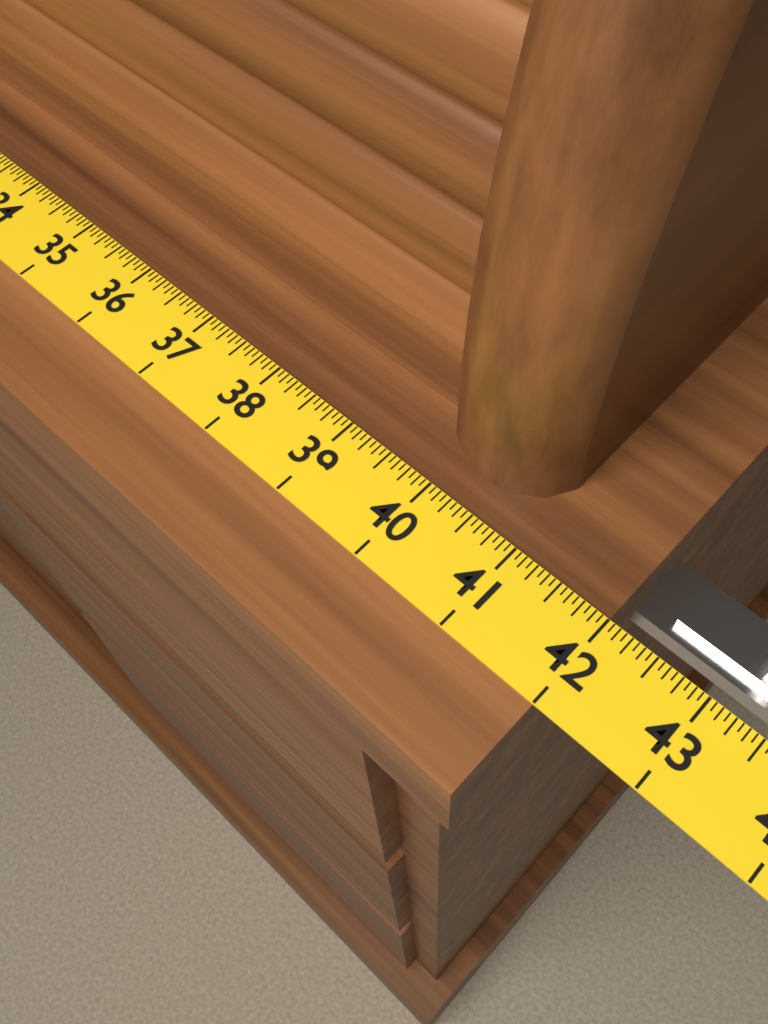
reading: 42.0000 (no unit)
